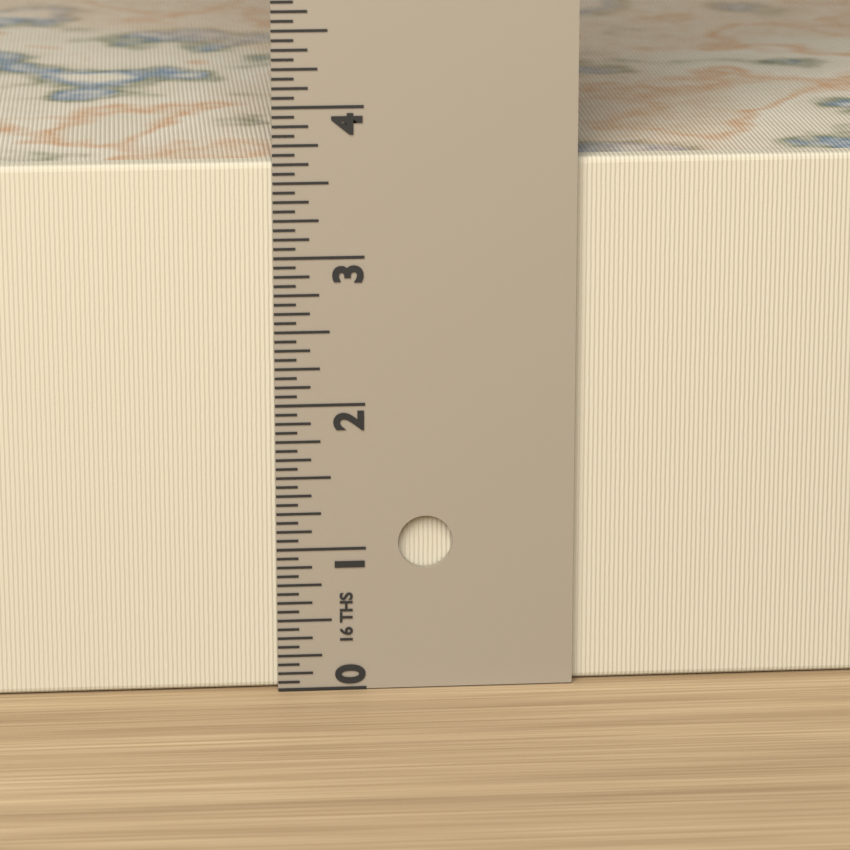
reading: 3.6250 in
